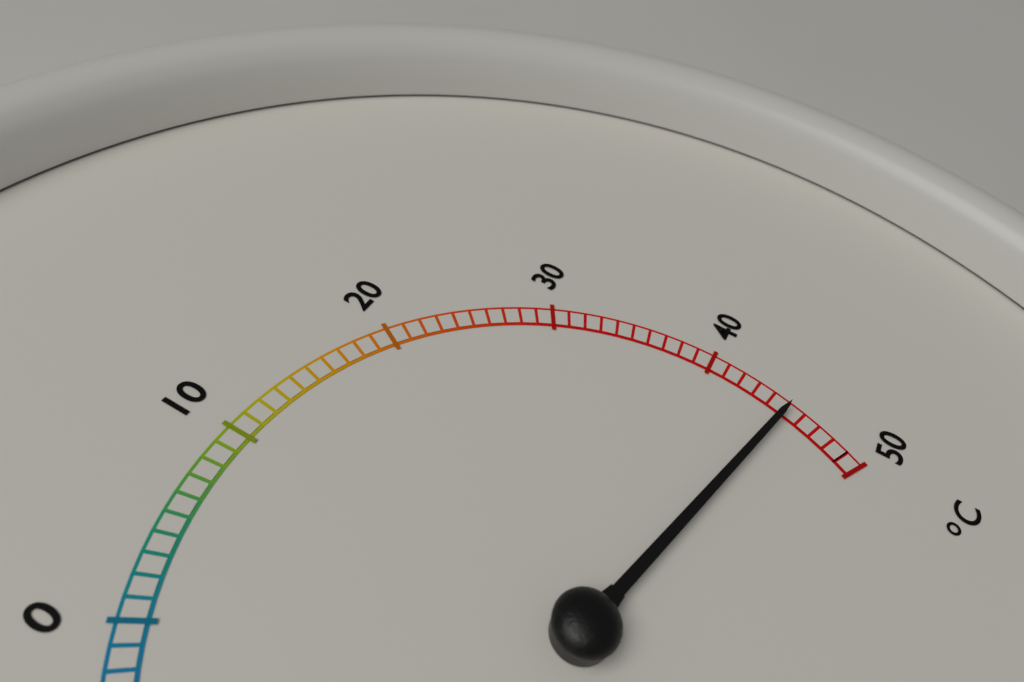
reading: 45 °C
